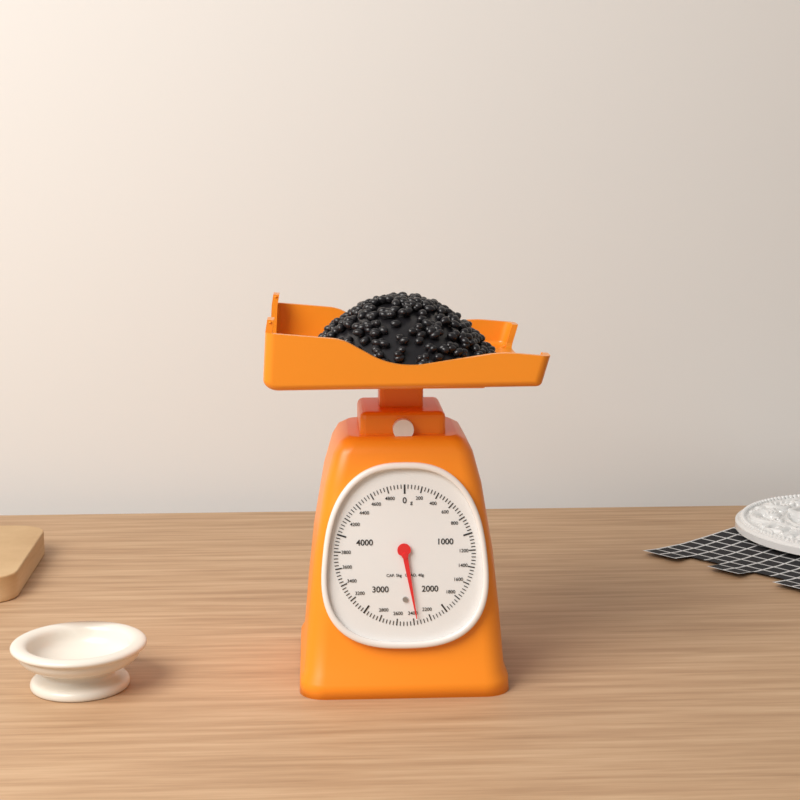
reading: 2360 g
